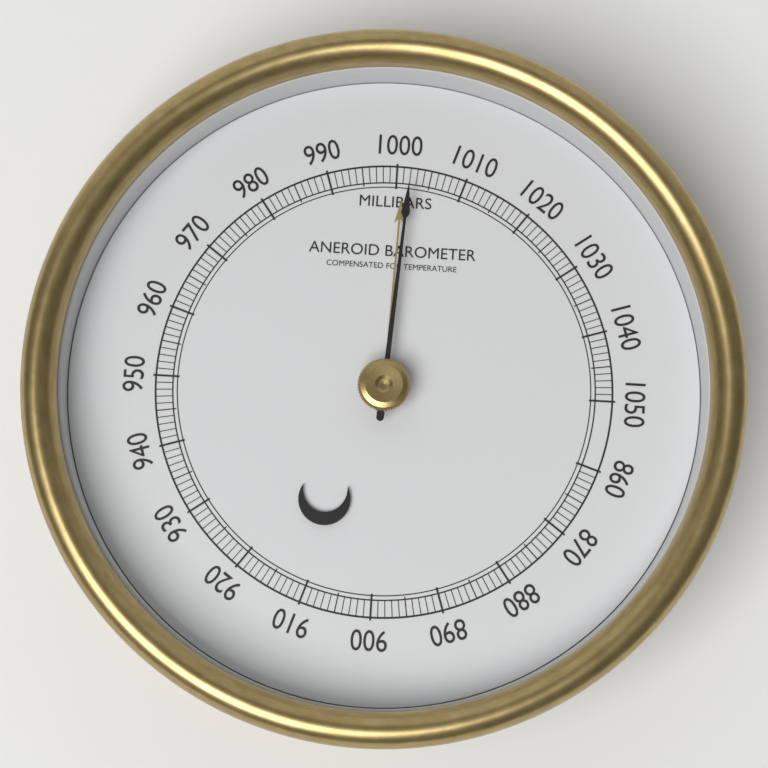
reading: 1002 mbar
